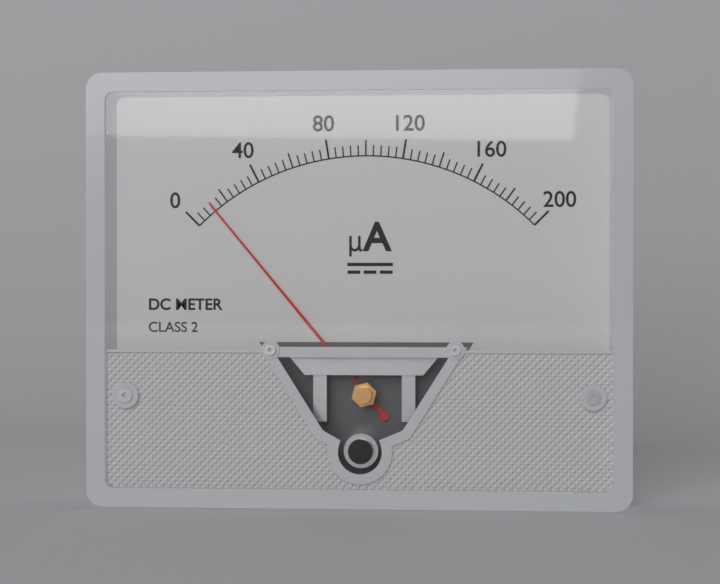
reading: 12 µA
